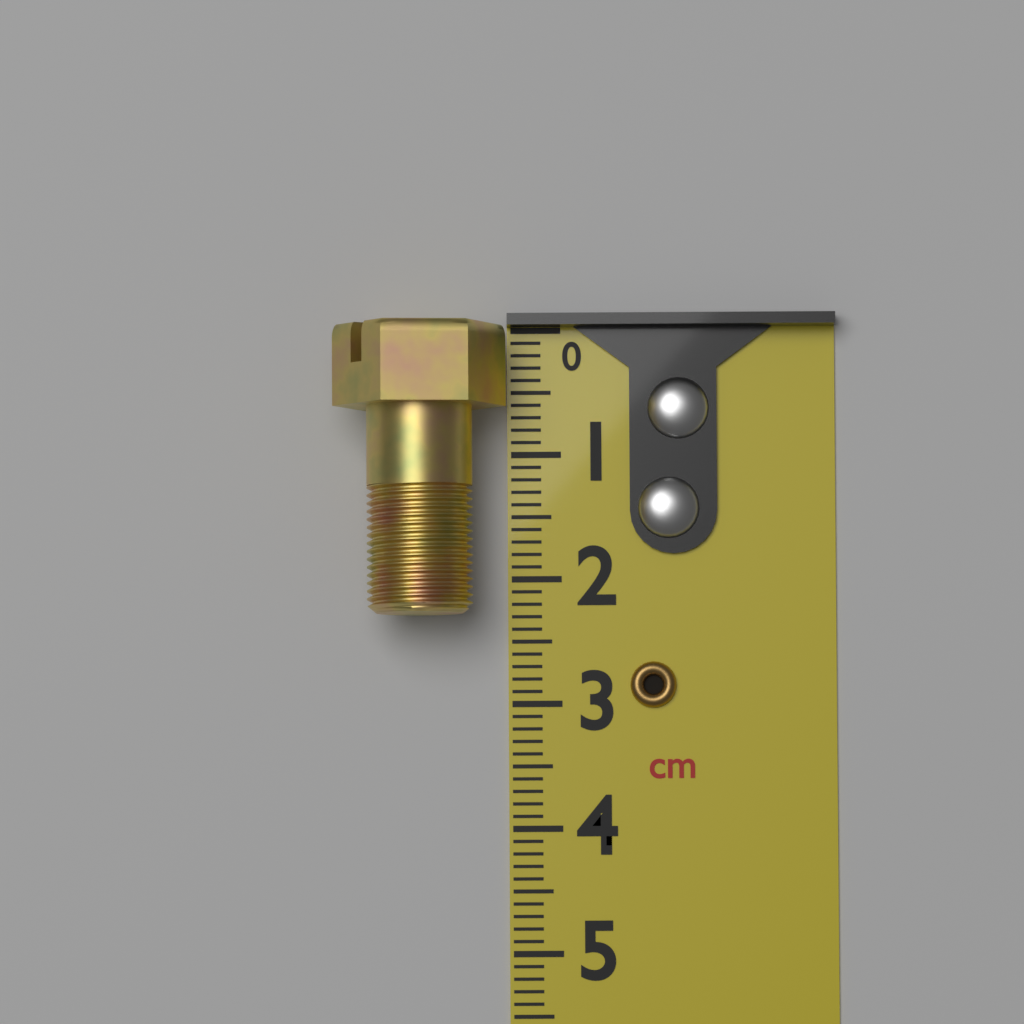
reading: 2.3 cm
